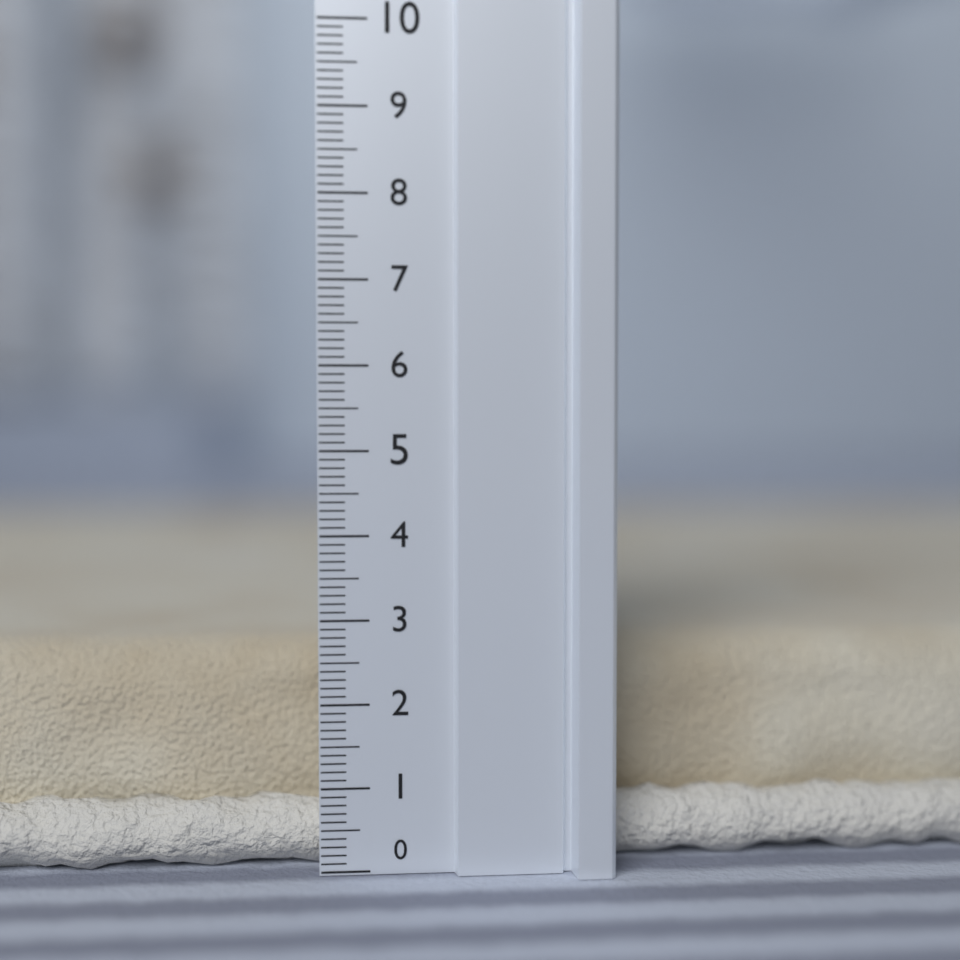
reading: 2.6 (no unit)
